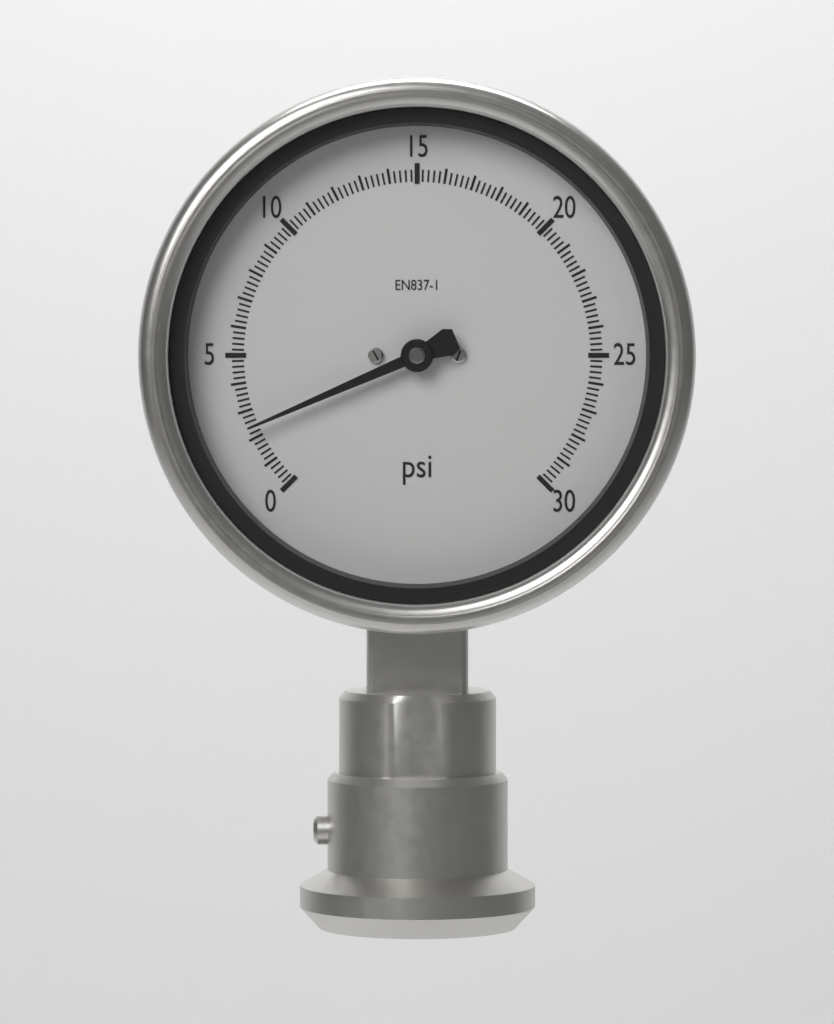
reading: 2.4 psi
